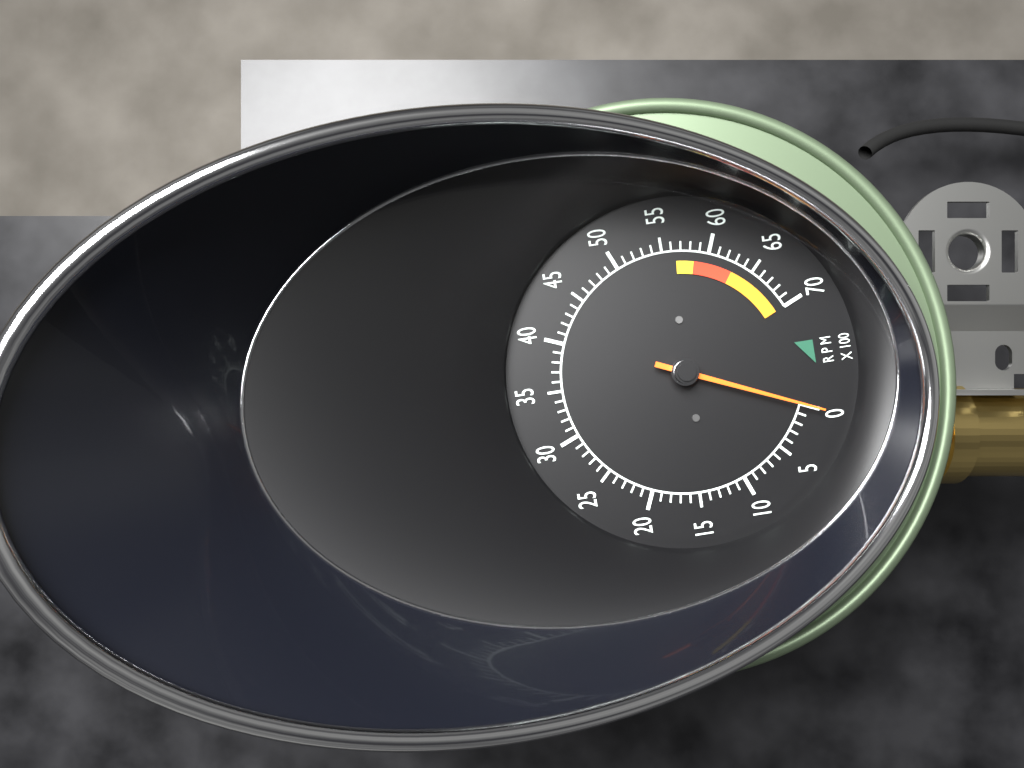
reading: 0 RPM
